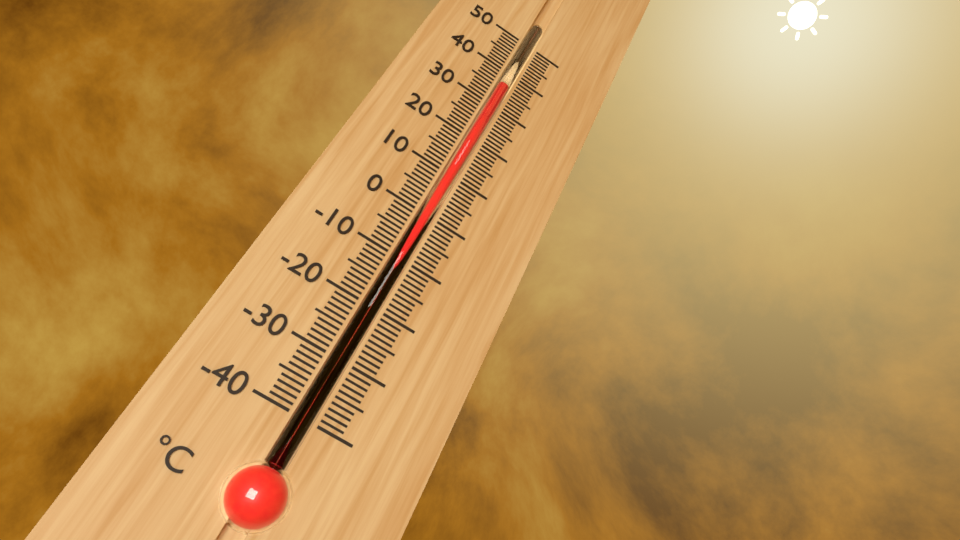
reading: 36 °C
